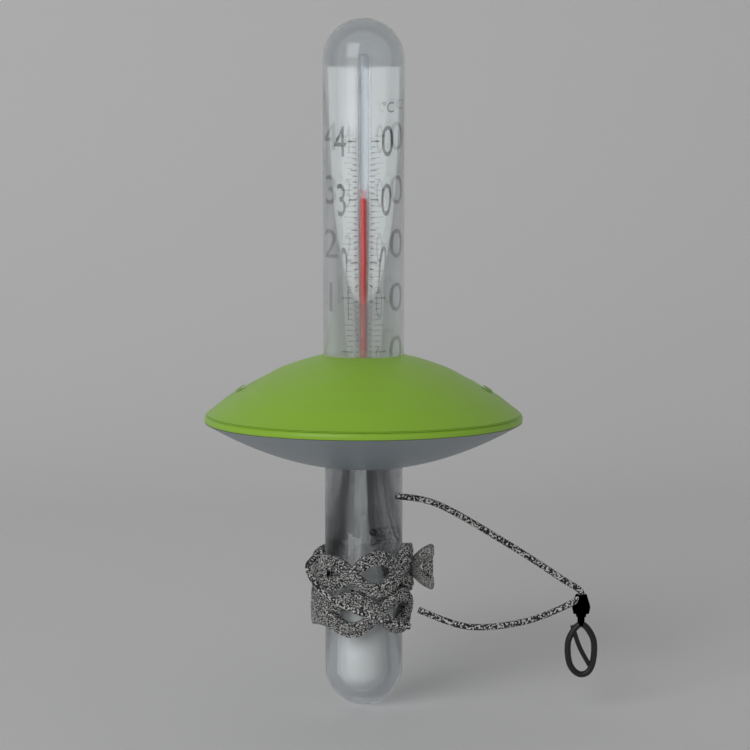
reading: 30 °C
